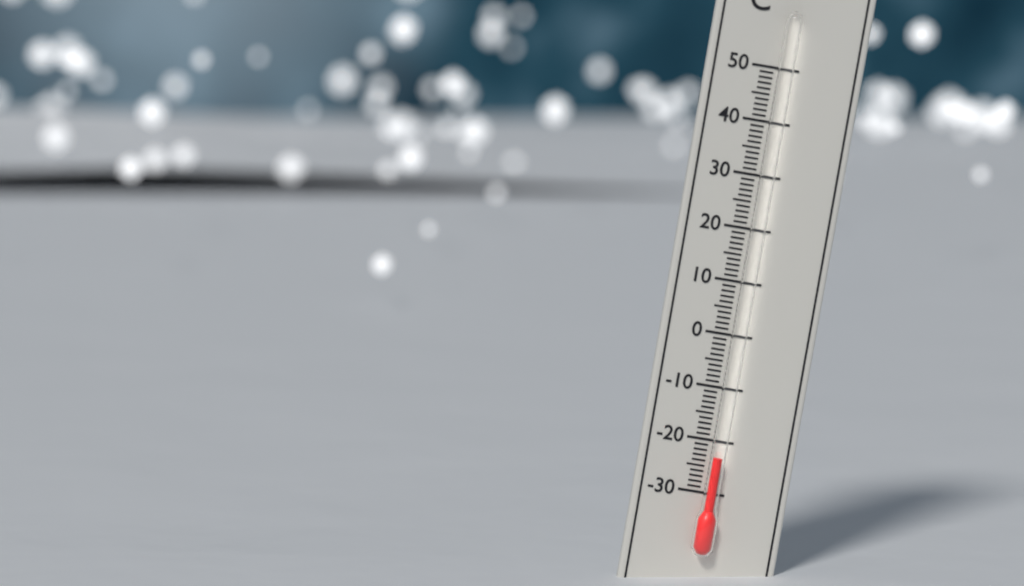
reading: -23 °C
